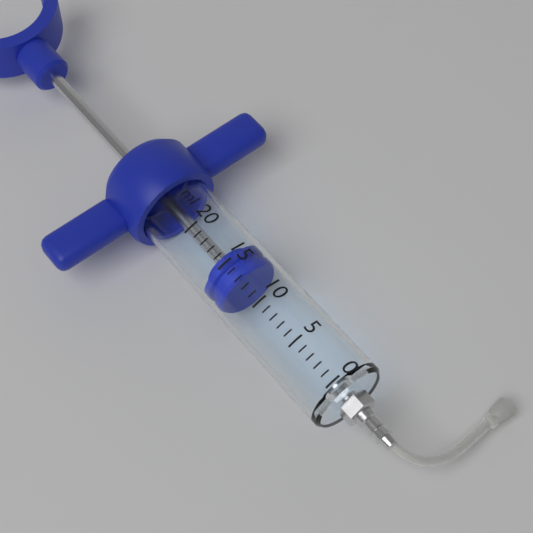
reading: 13 ml
